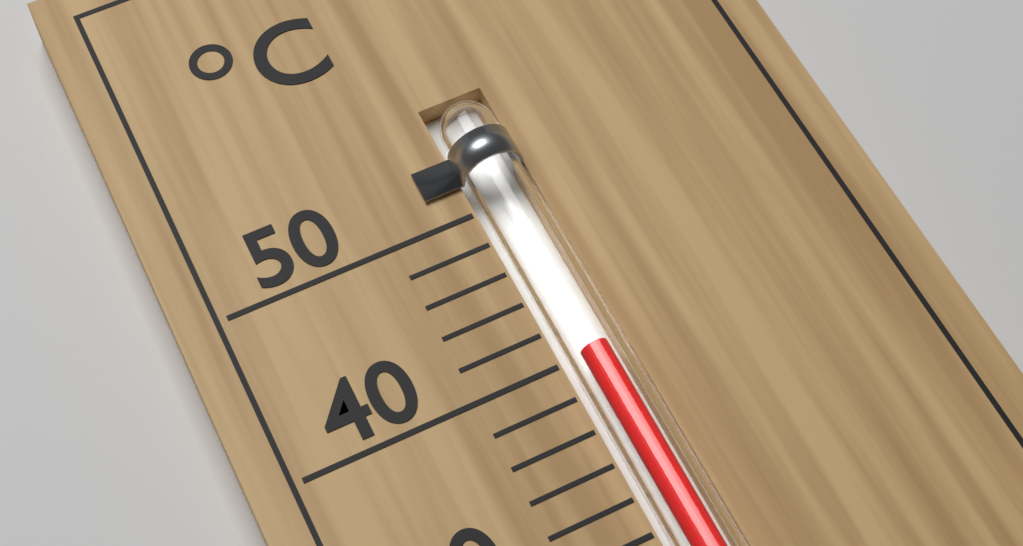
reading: 40 °C
